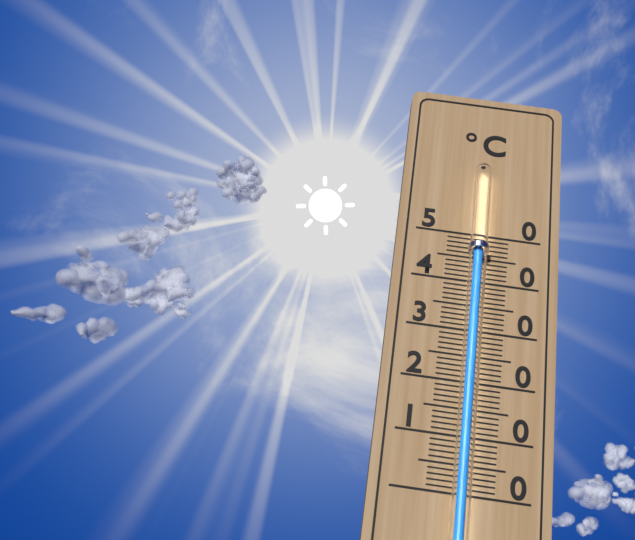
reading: 46 °C
